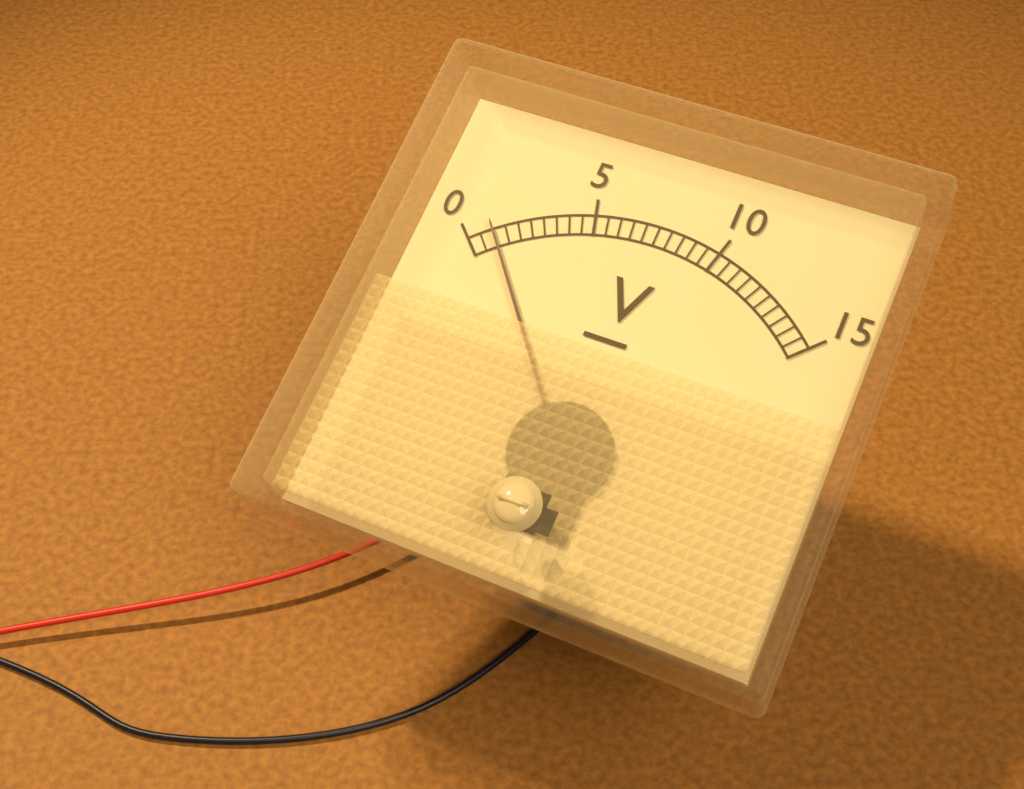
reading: 1.0 V
